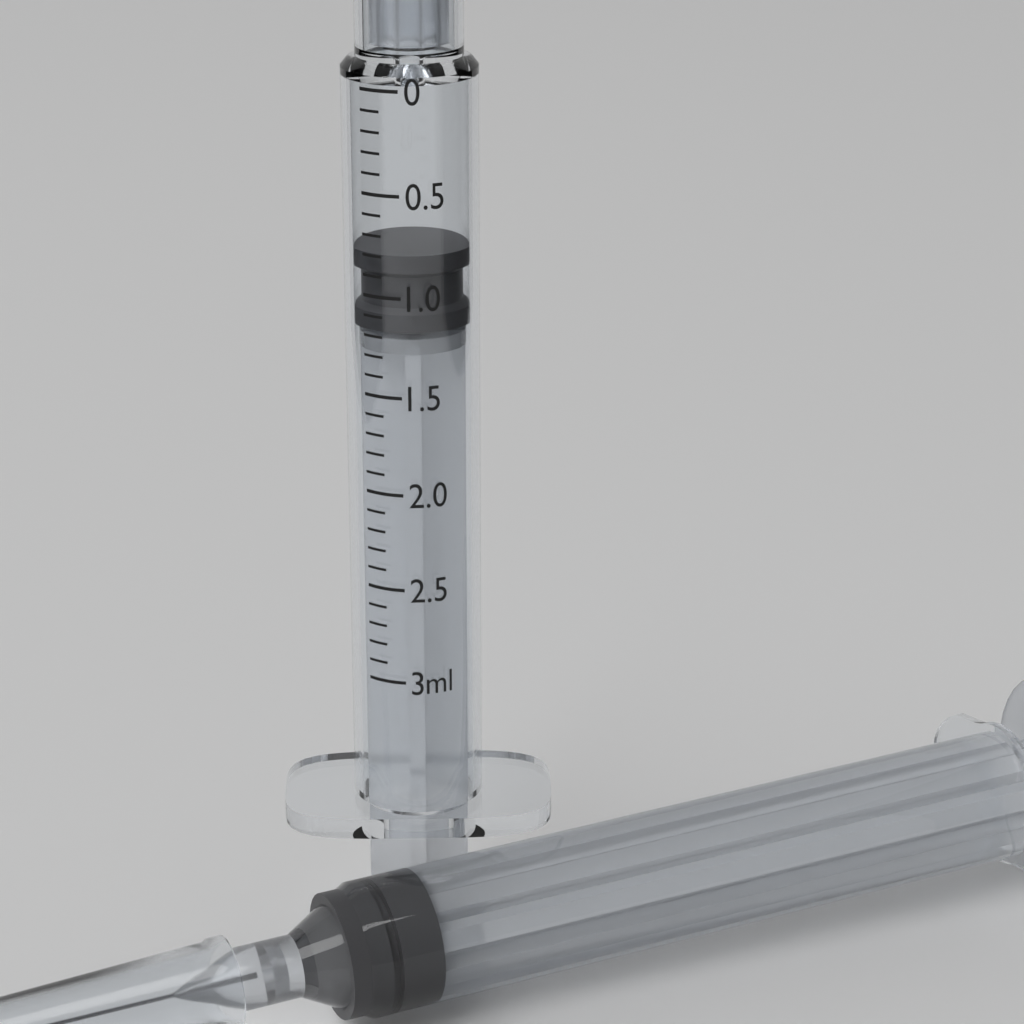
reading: 0.8 ml
